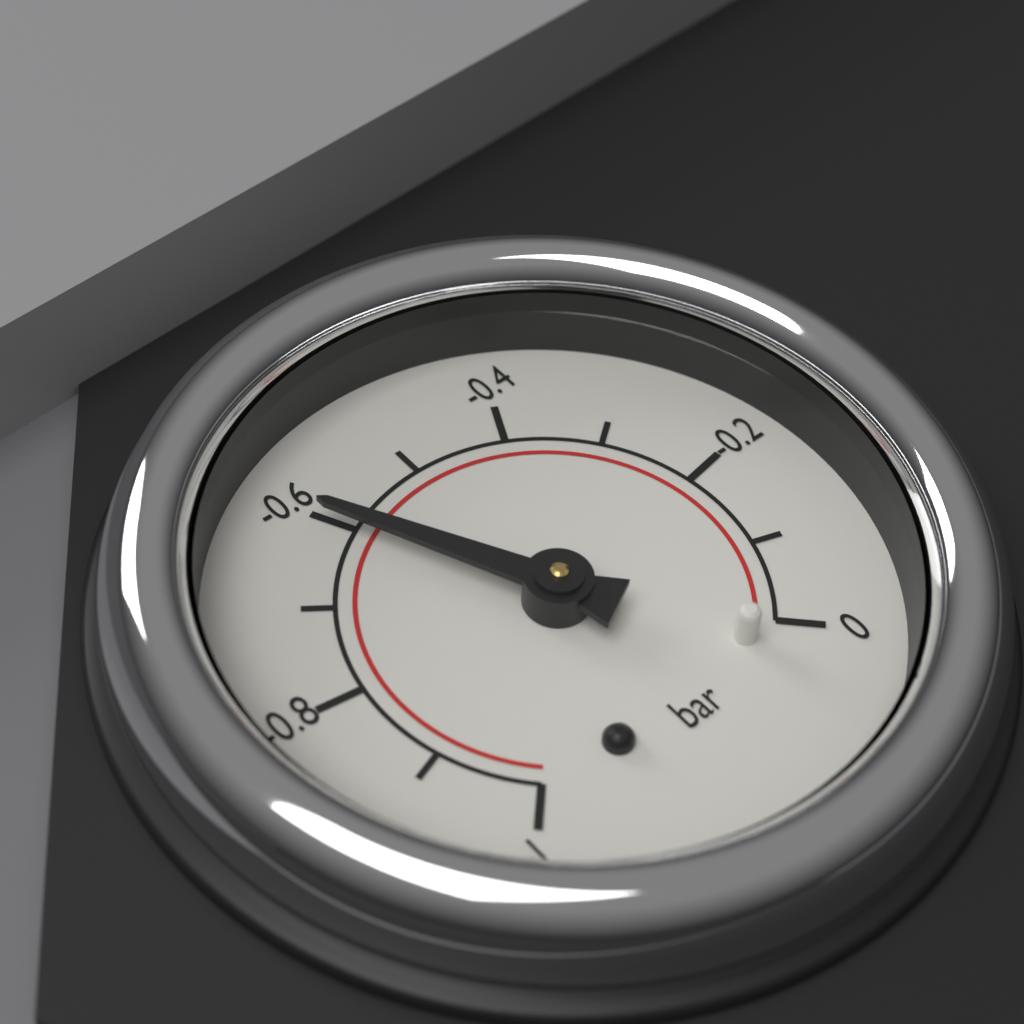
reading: -0.6 bar
